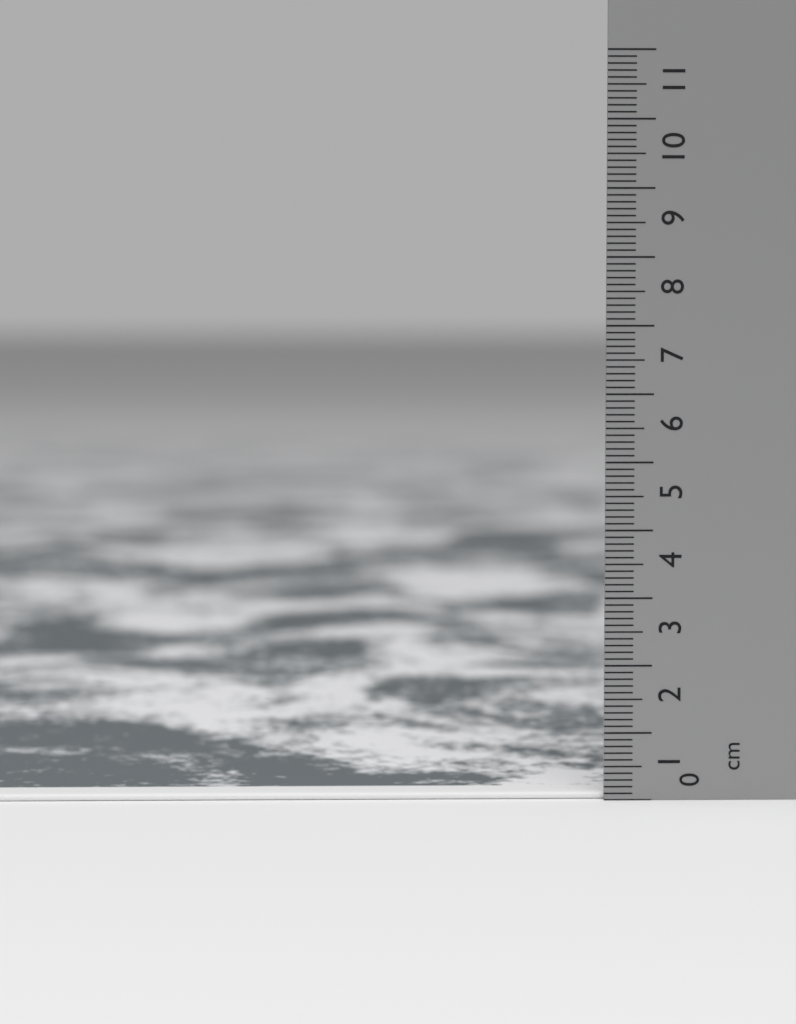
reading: 0.1 cm
